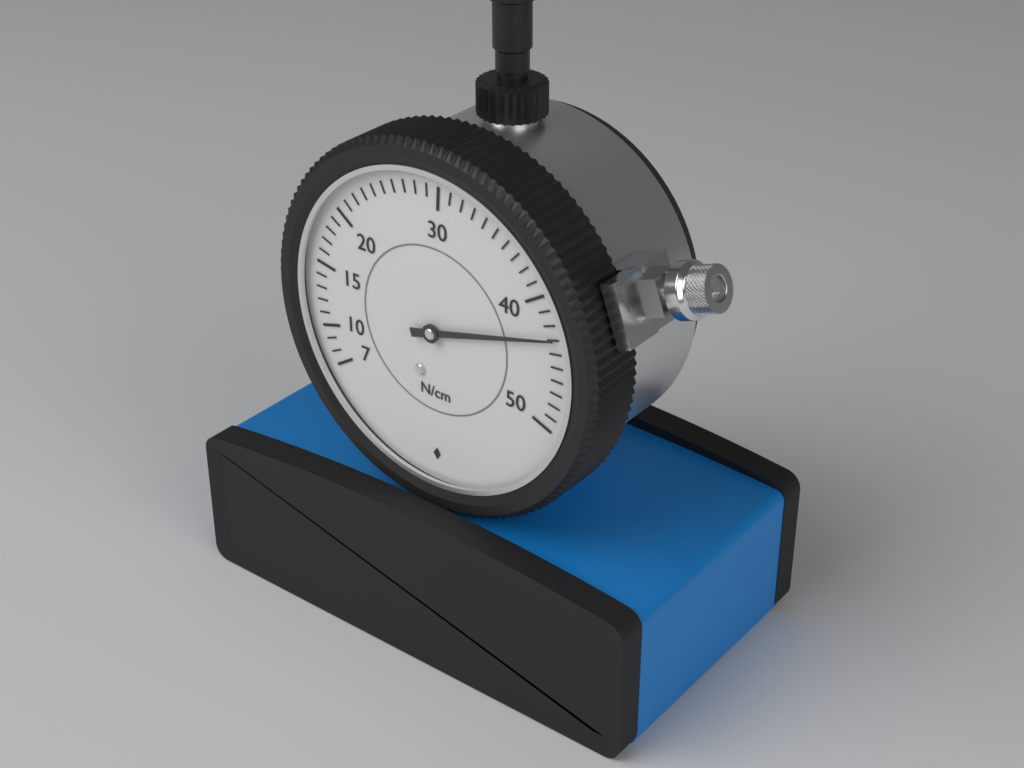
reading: 43 N/cm
